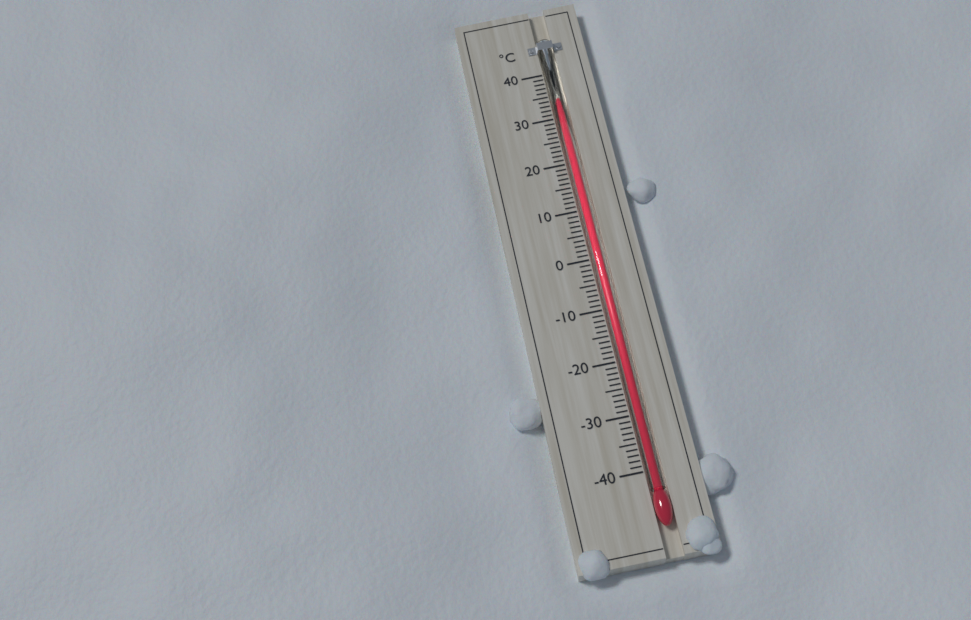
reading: 34 °C
